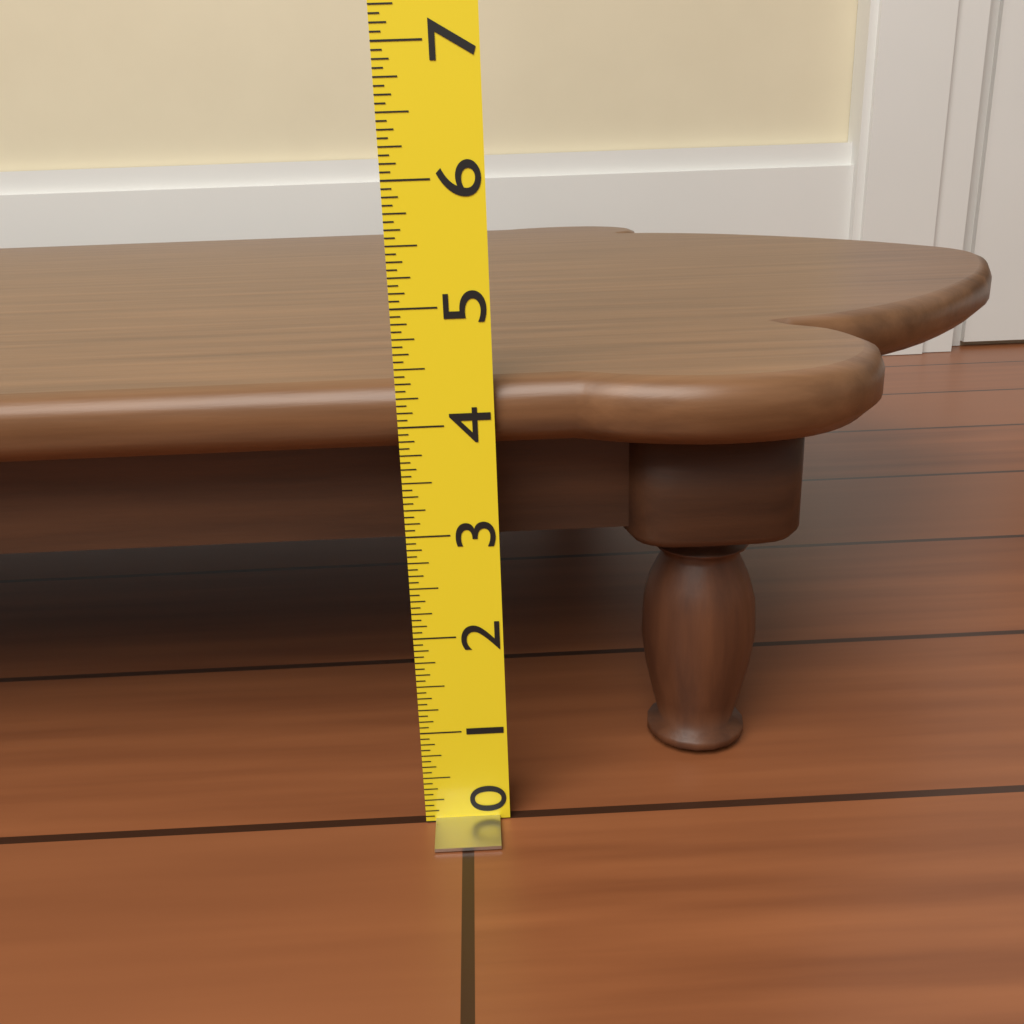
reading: 4.3750 (no unit)
